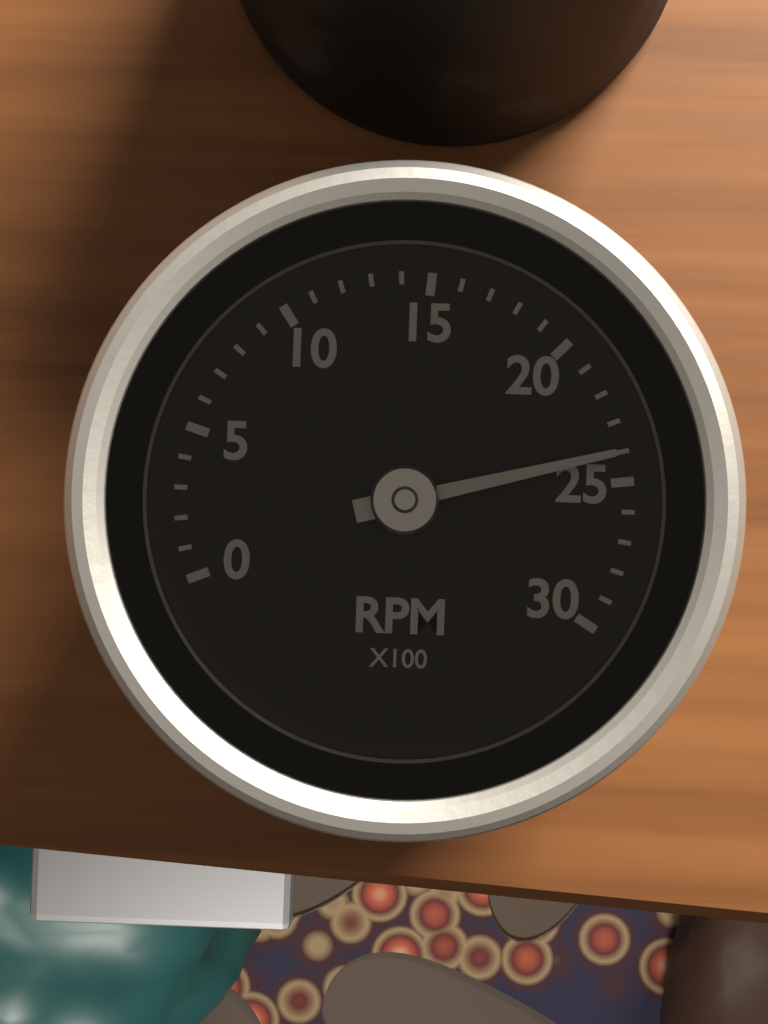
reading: 24 RPM x100
